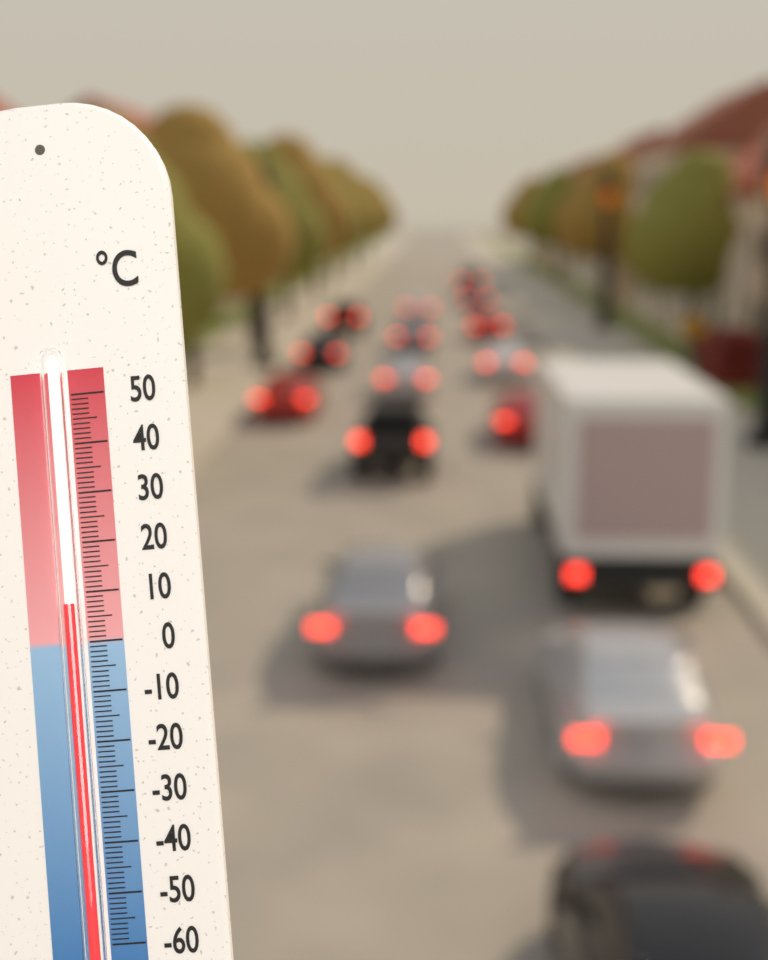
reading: 8 °C
